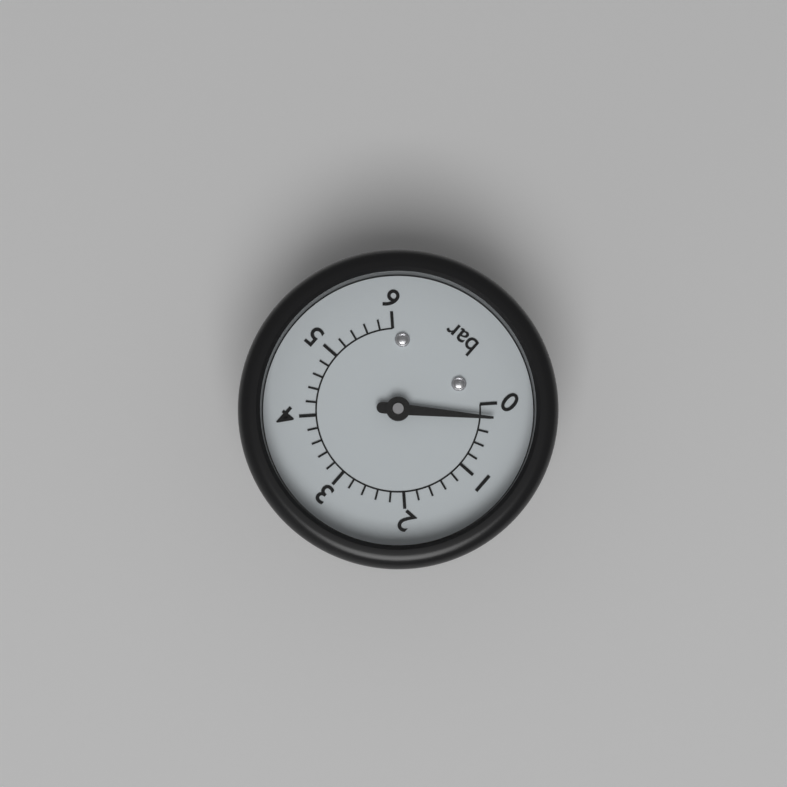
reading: 0.2 bar
